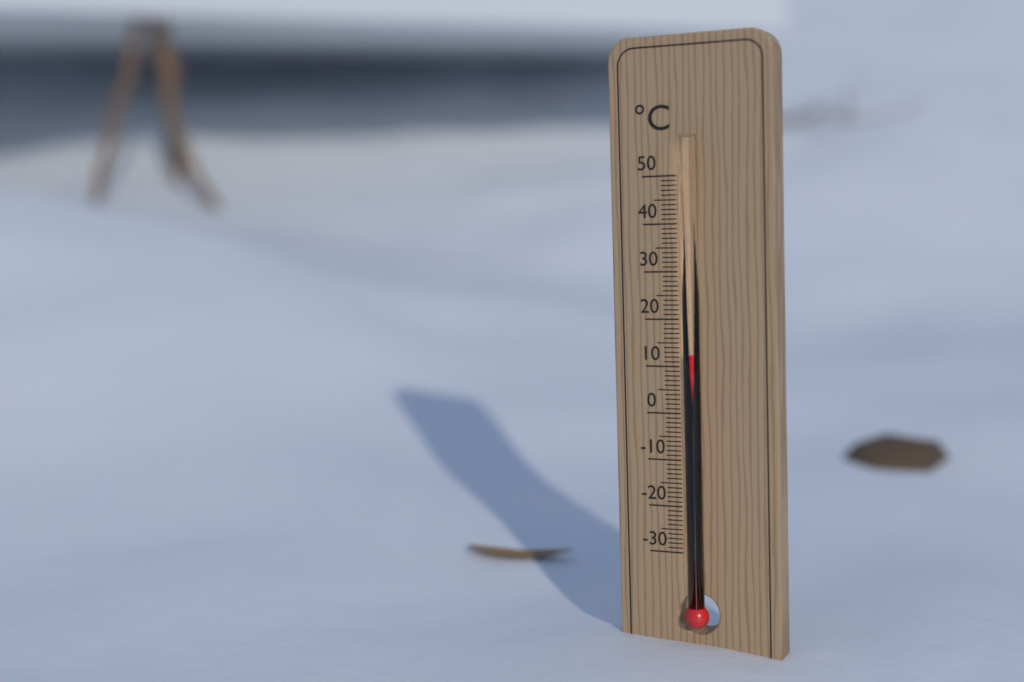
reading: 13 °C
